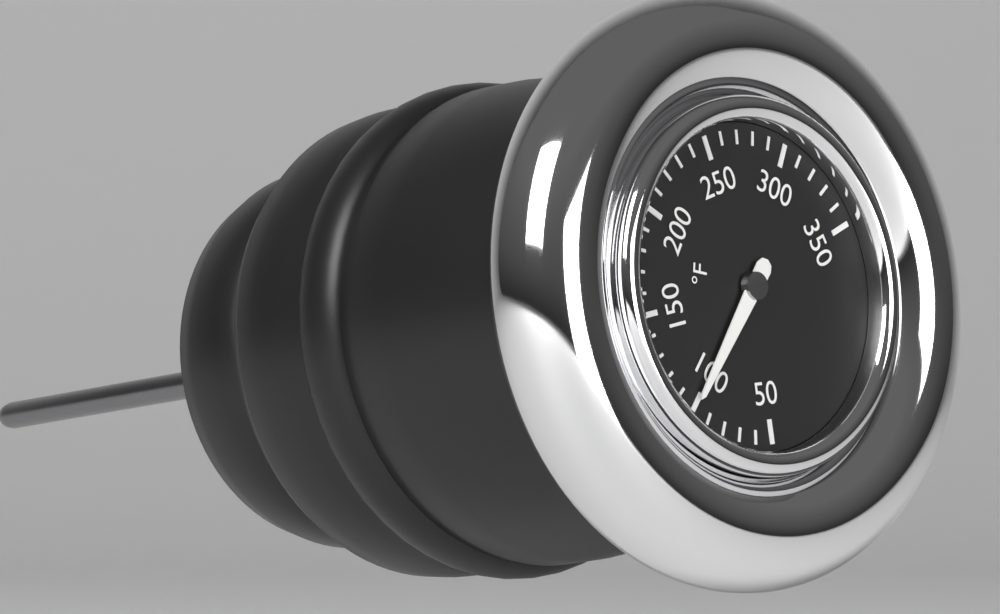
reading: 100 °F
